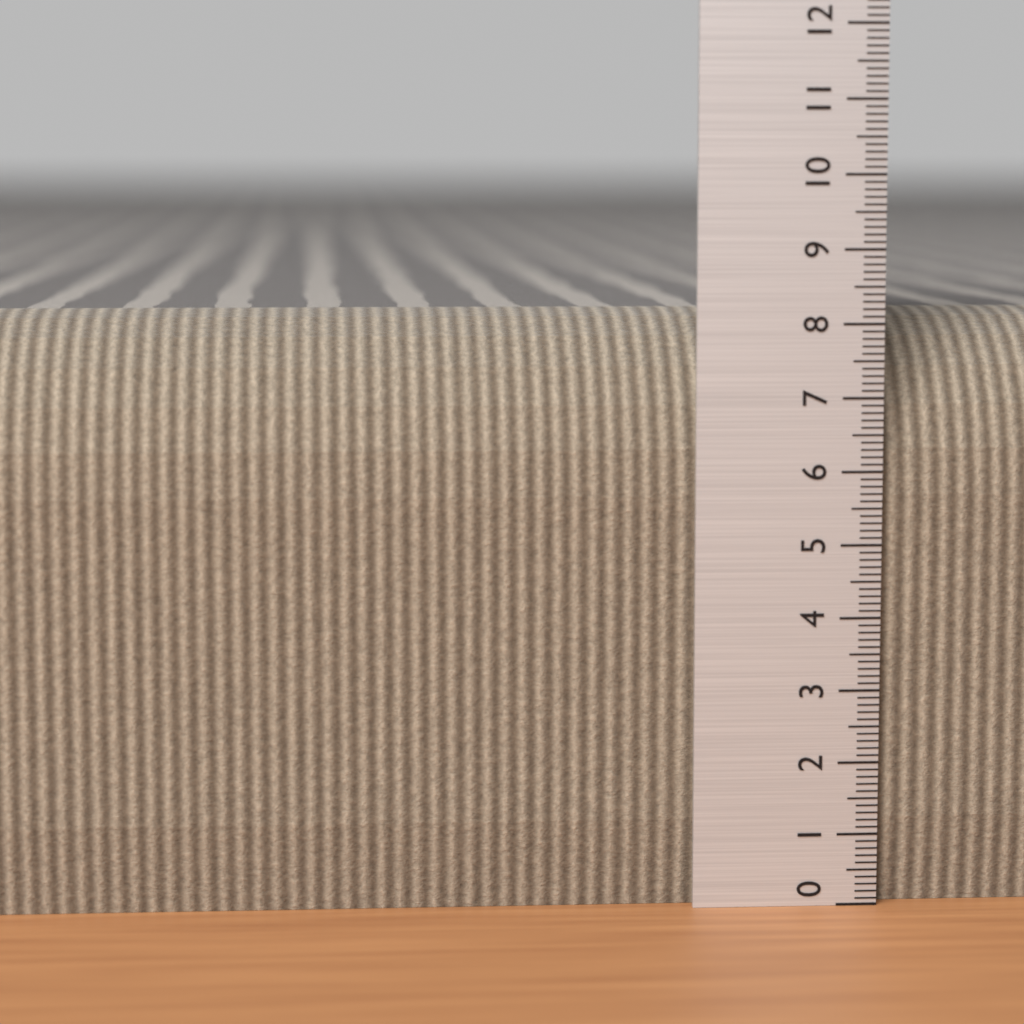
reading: 8.1 (no unit)
